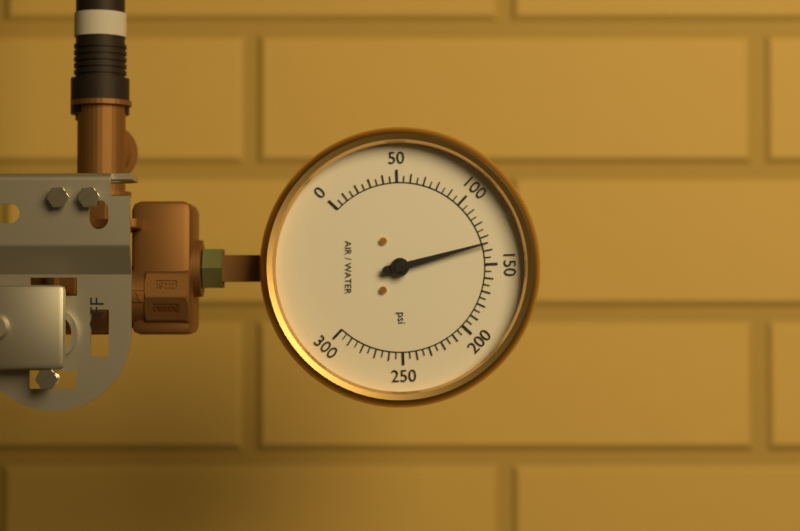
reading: 135 psi
